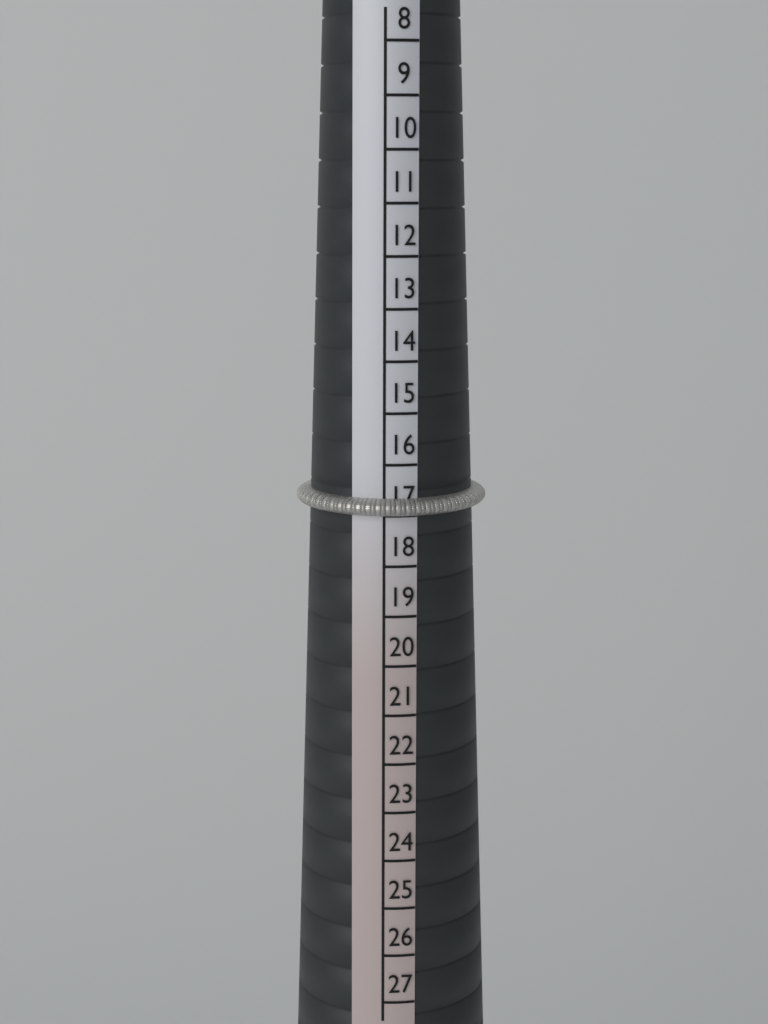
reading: 17 (no unit)
